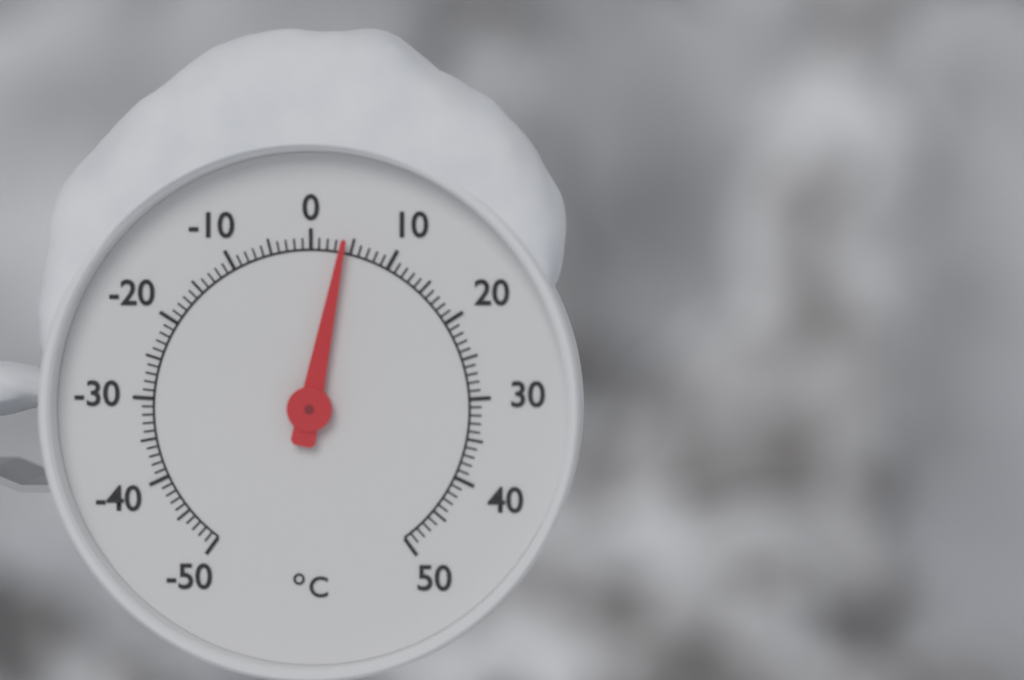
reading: 4 °C
